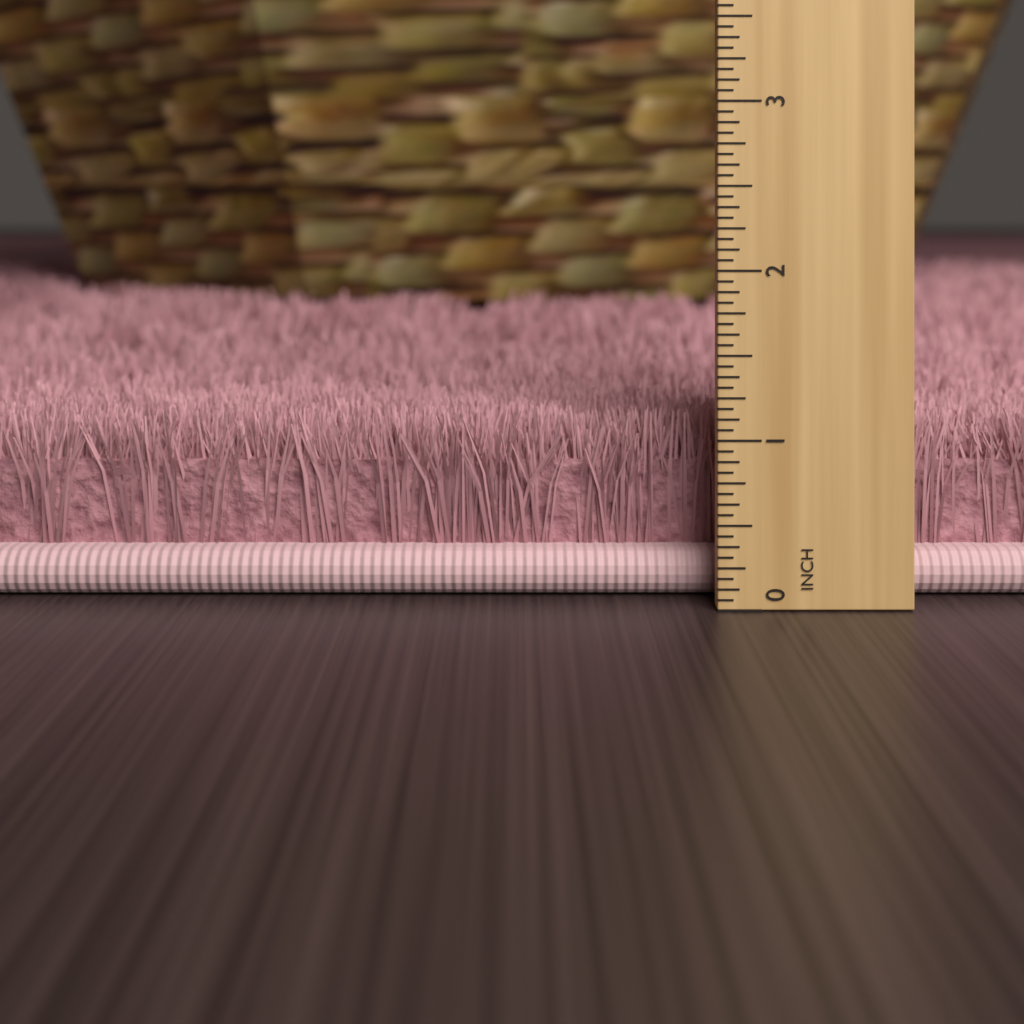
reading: 1.1000 inch
